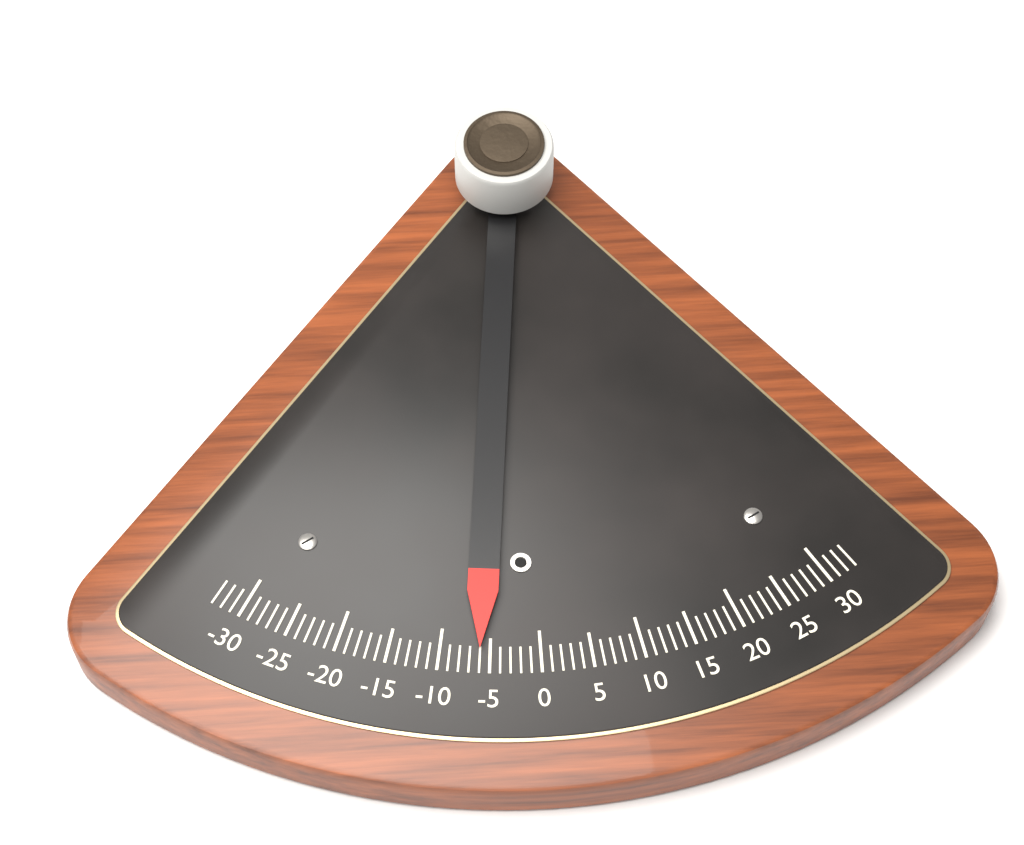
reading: -6 (no unit)
